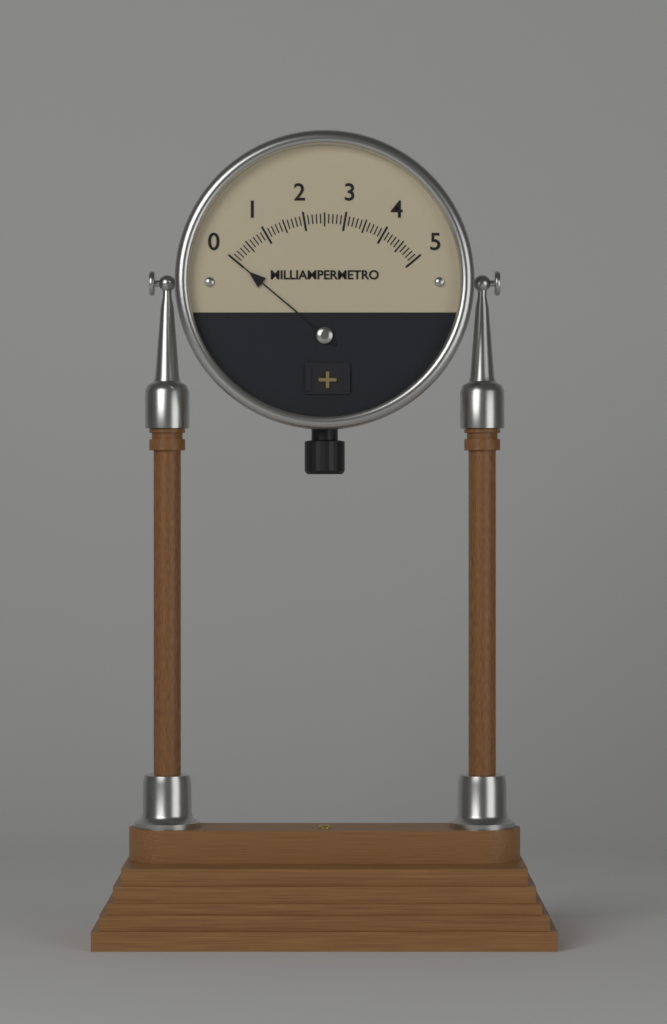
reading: 0.0 mA
